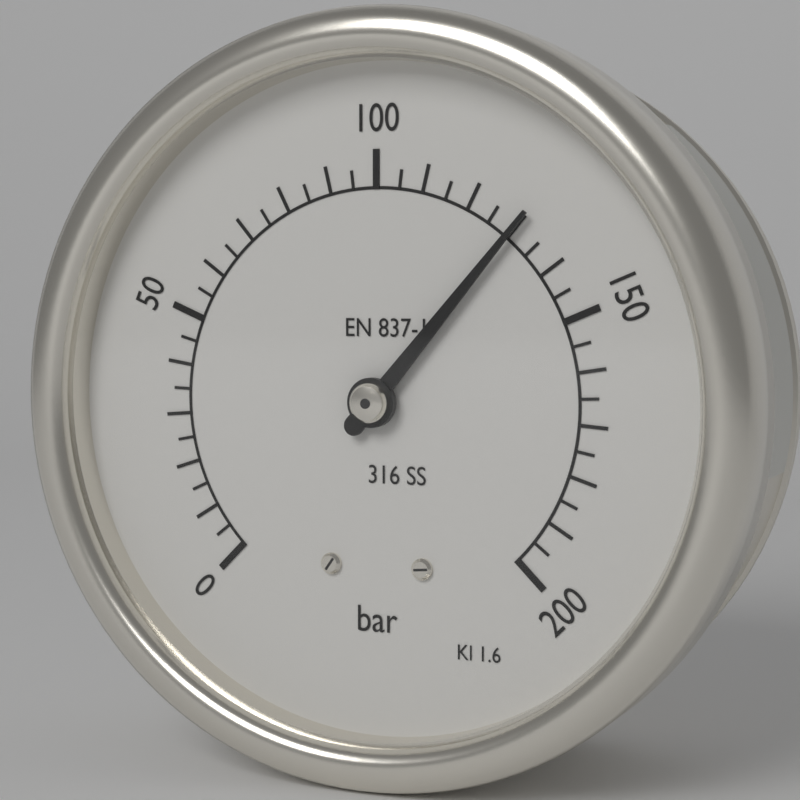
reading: 130 bar
